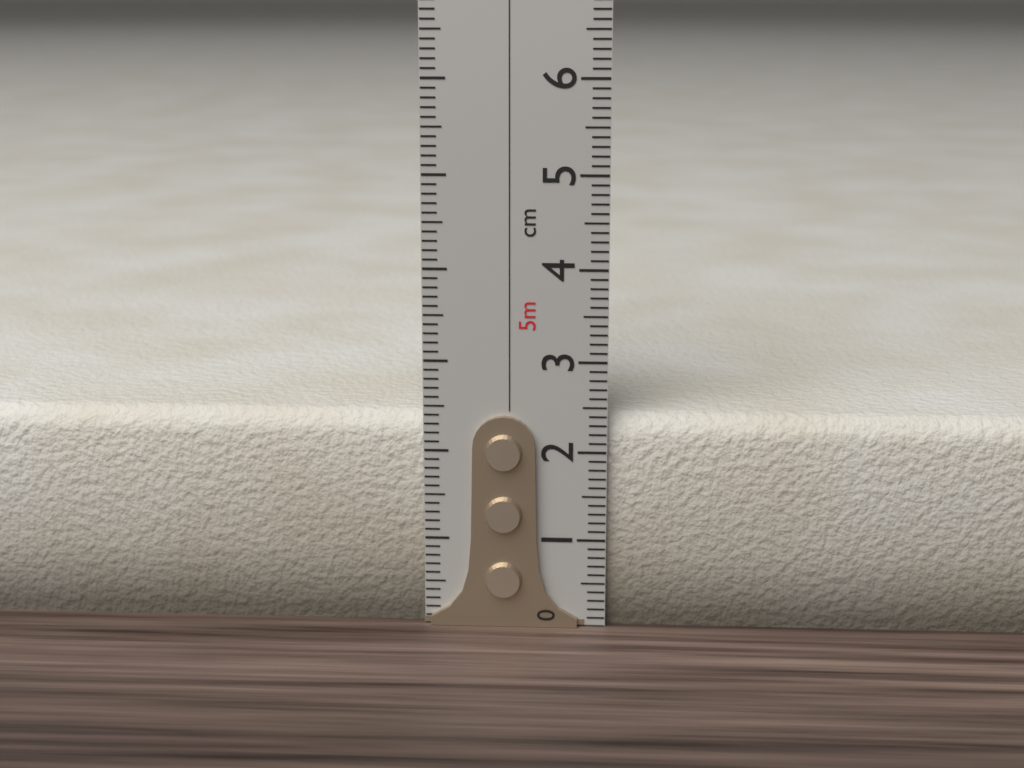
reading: 2.4 cm
